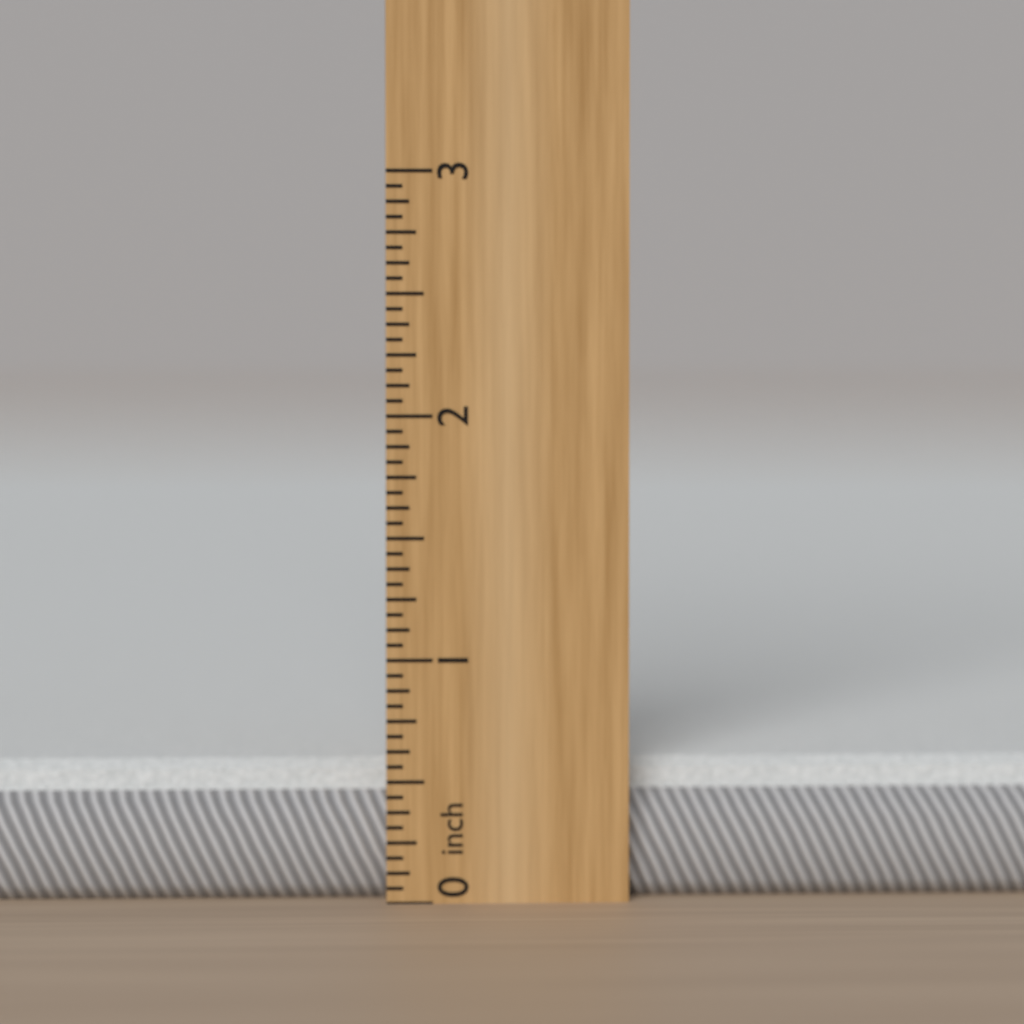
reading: 0.5625 inch
